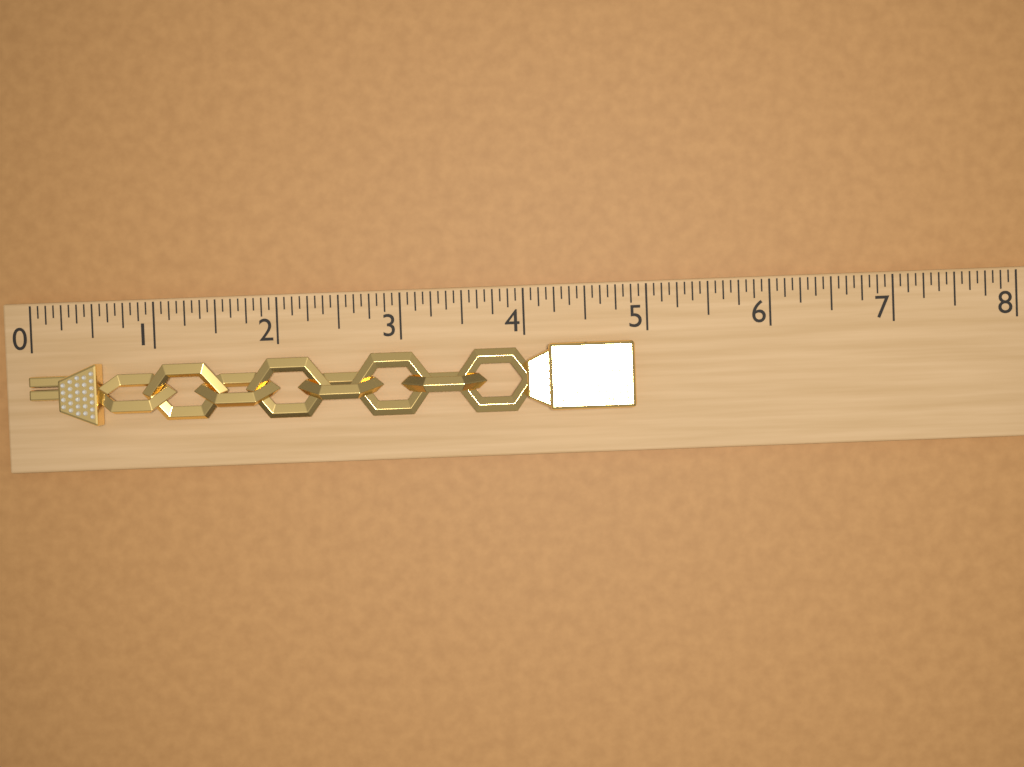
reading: 4.8750 (no unit)
